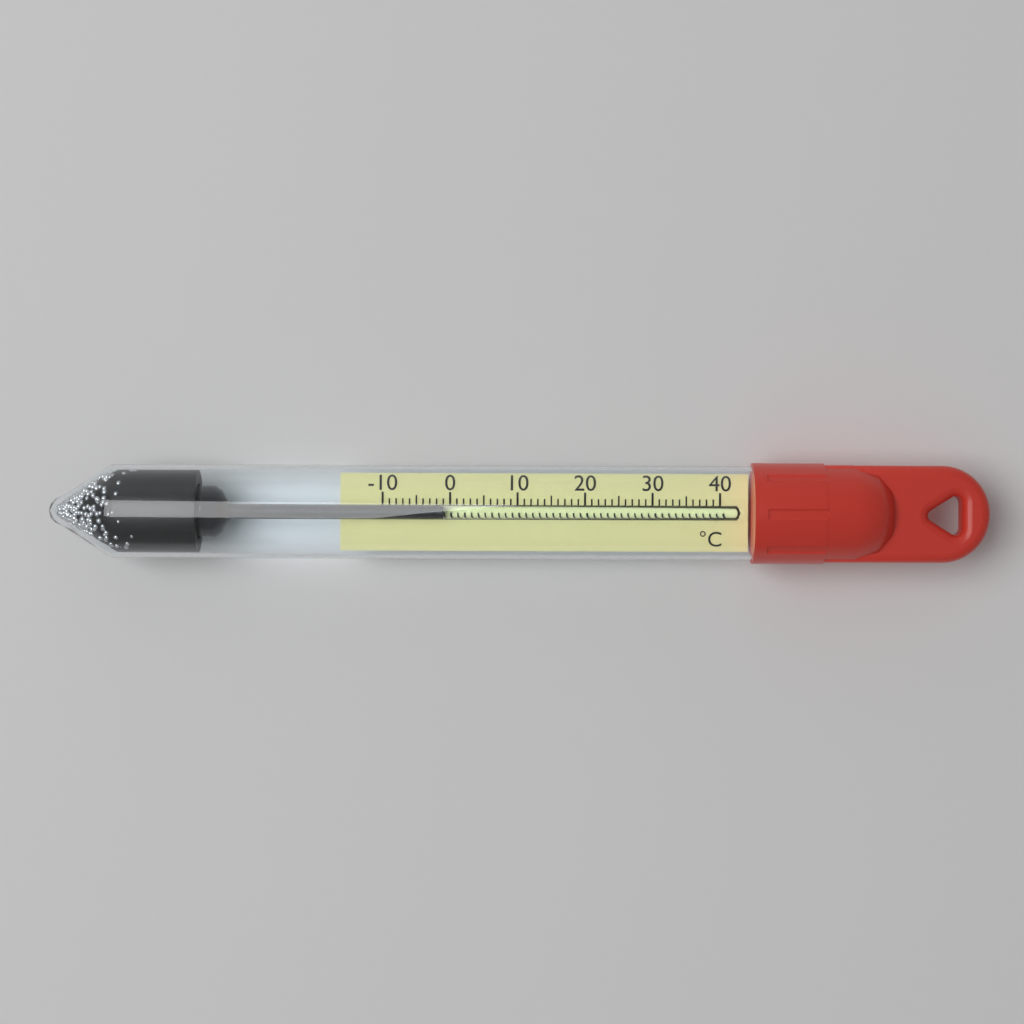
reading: -1 °C
